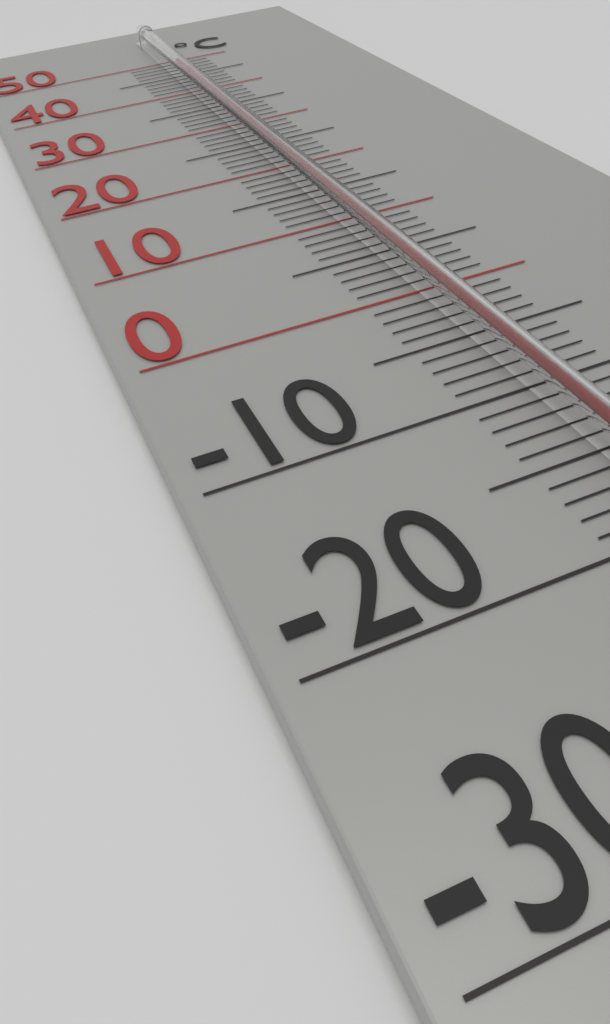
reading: 45 °C
